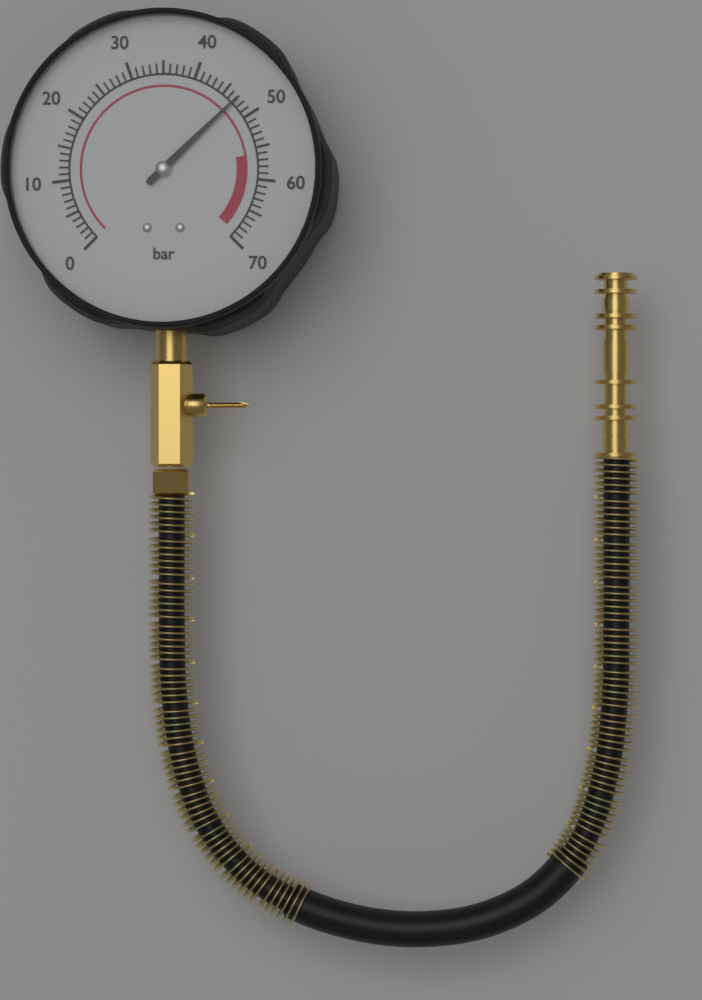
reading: 47 bar
